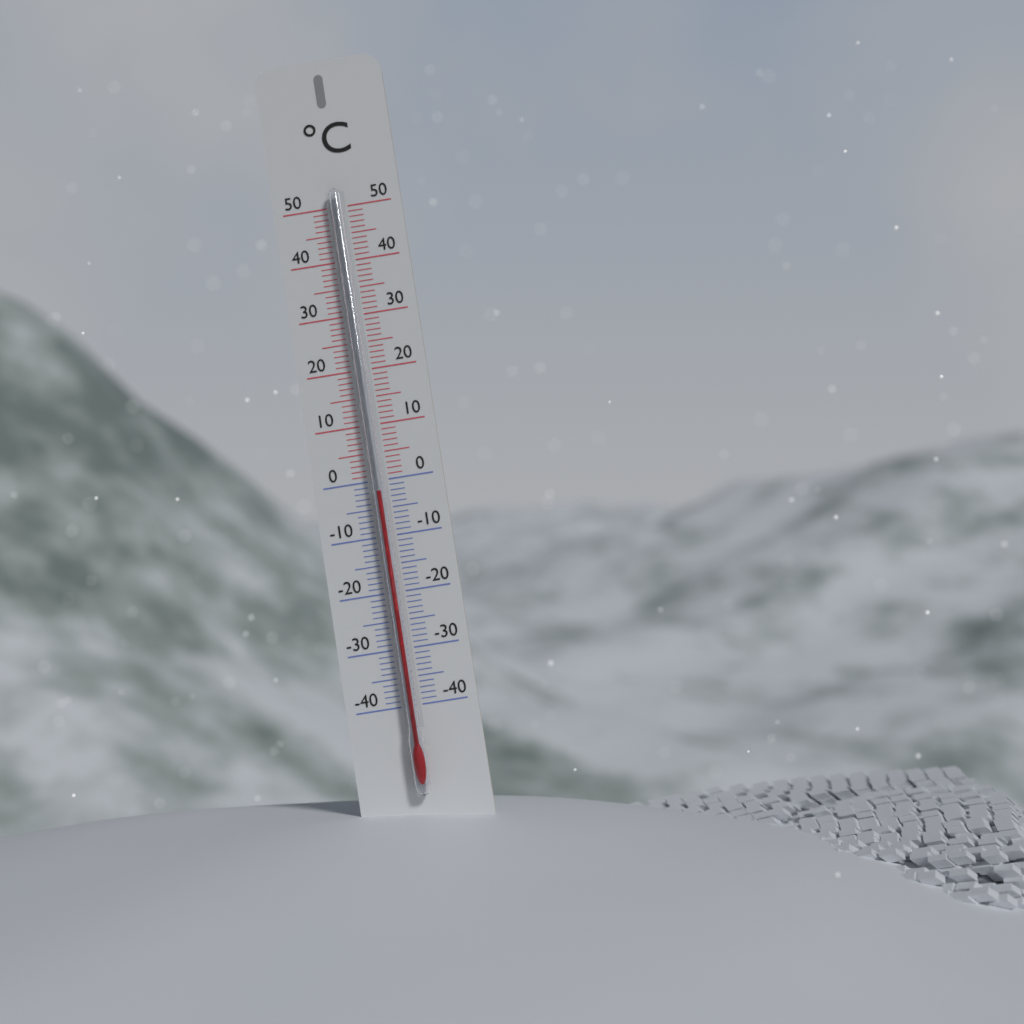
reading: -2 °C
